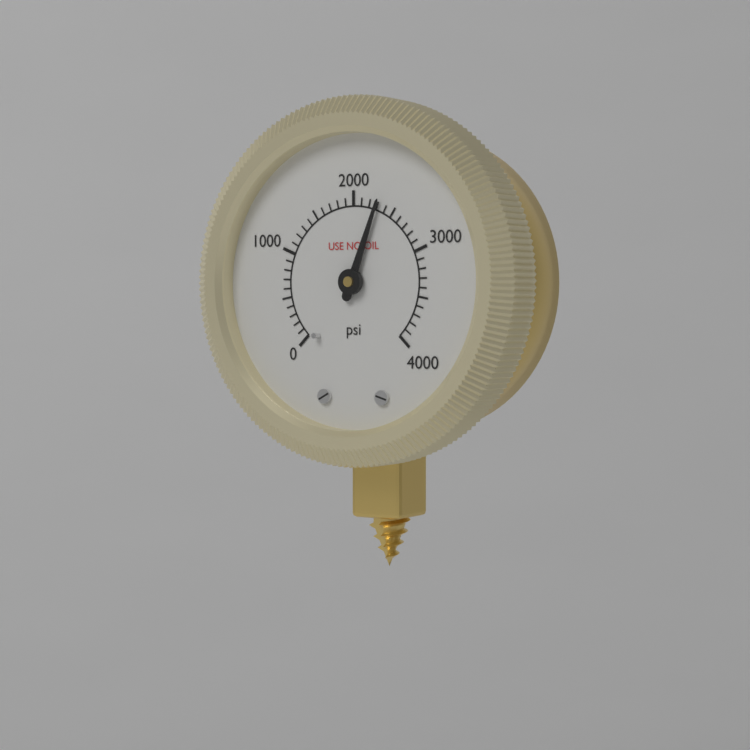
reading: 2300 psi
